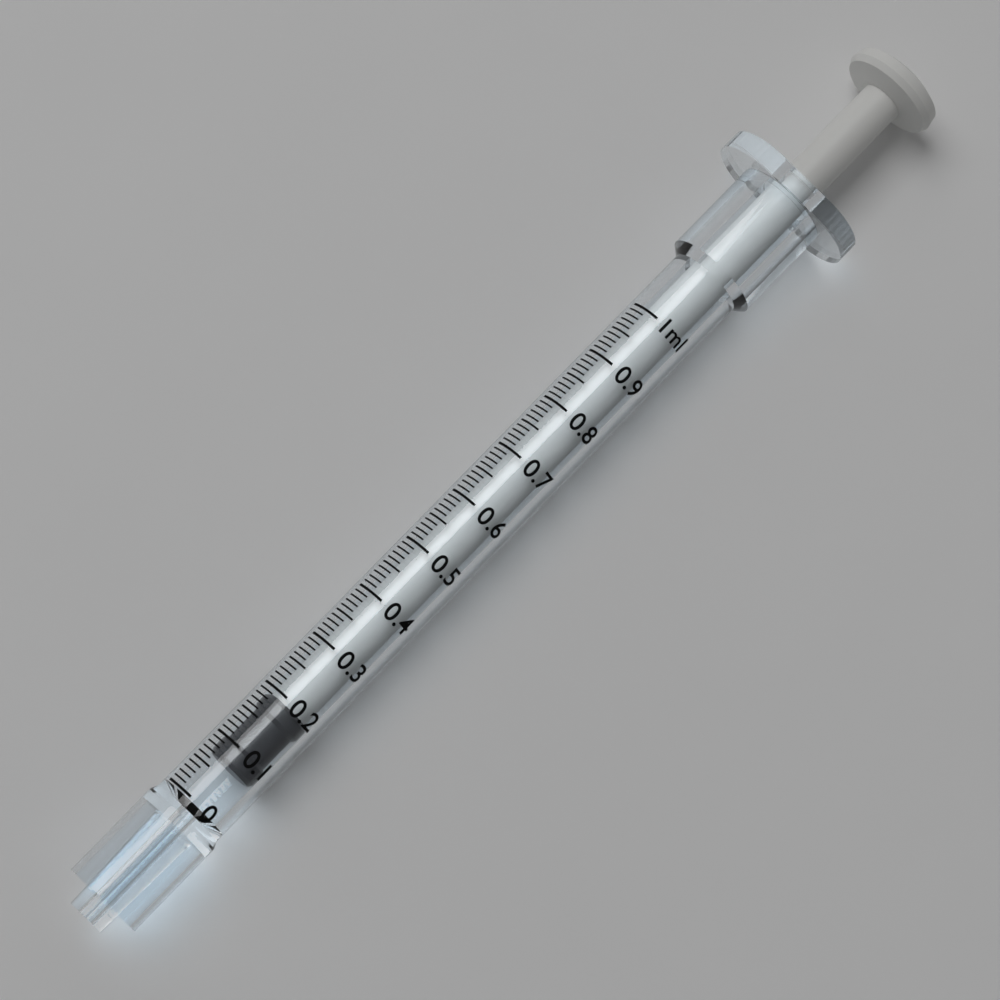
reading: 0.07 ml
